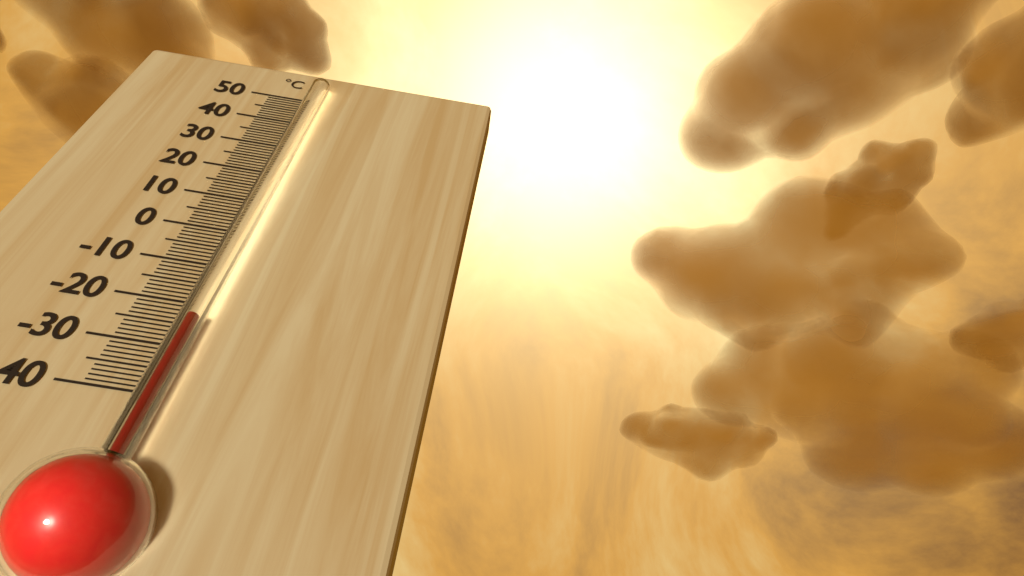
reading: -25 °C
